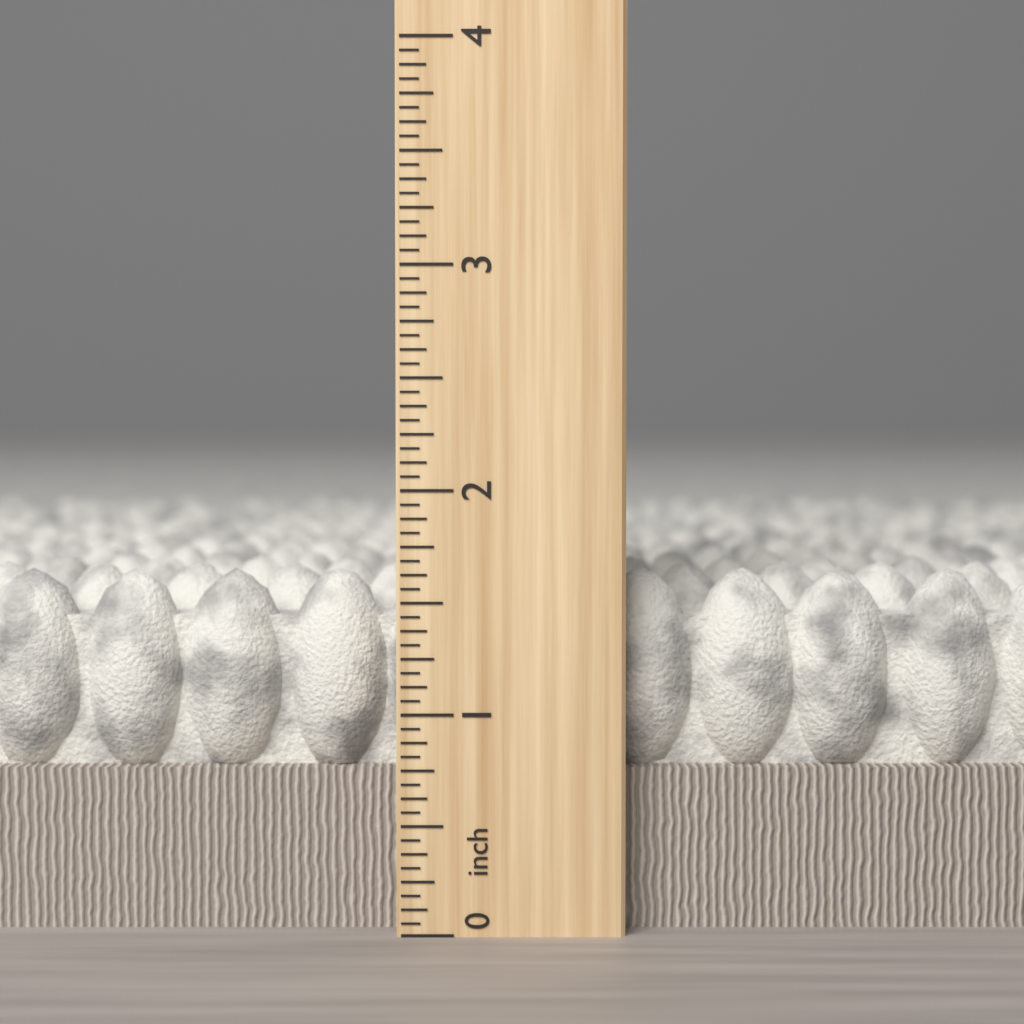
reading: 1.6250 inch
